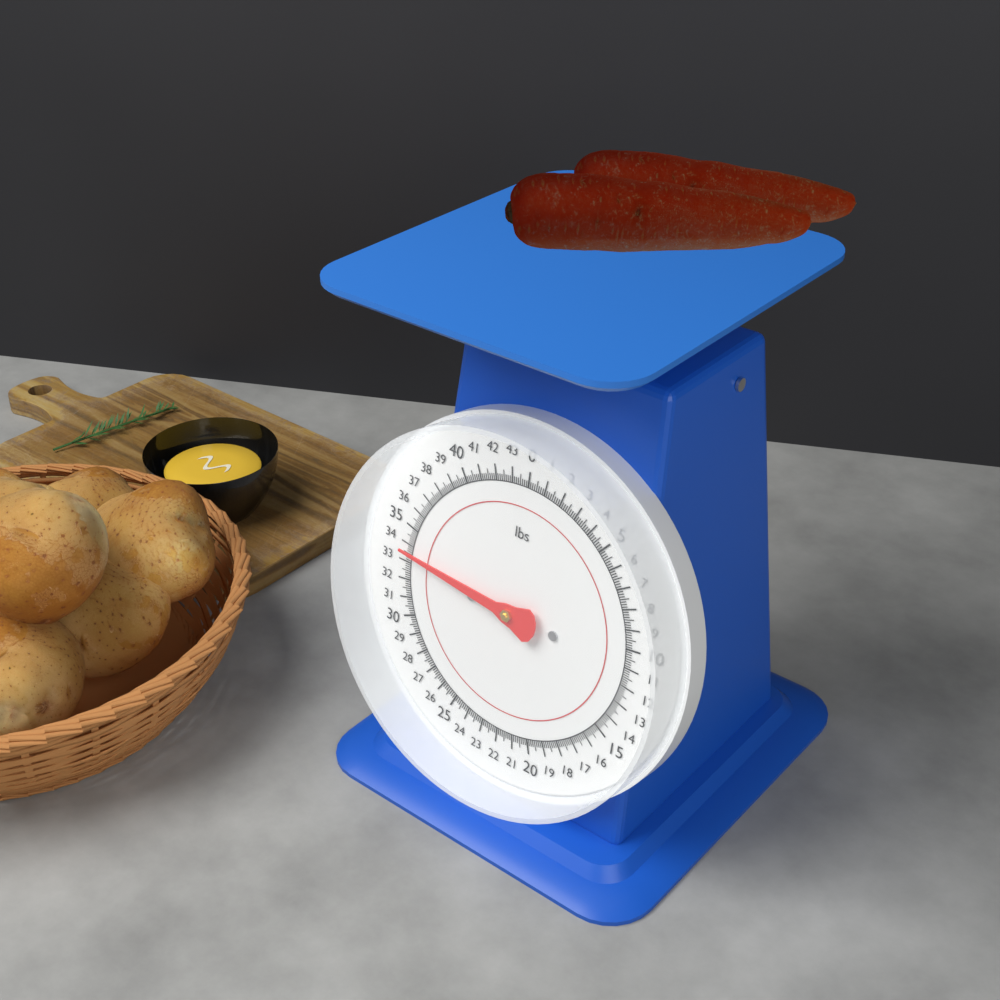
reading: 33.625 lbs
